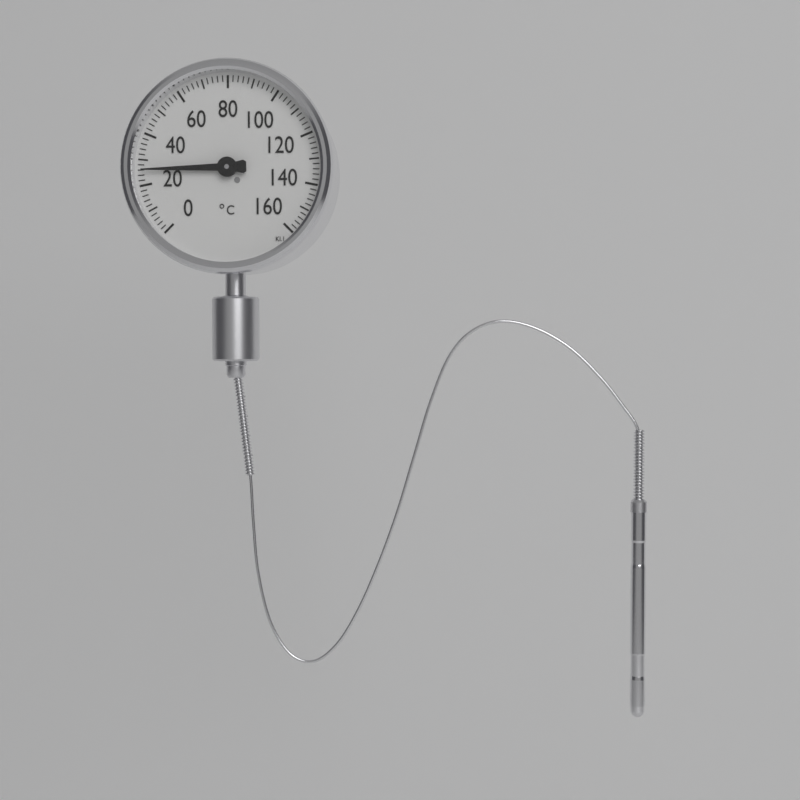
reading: 26 °C
